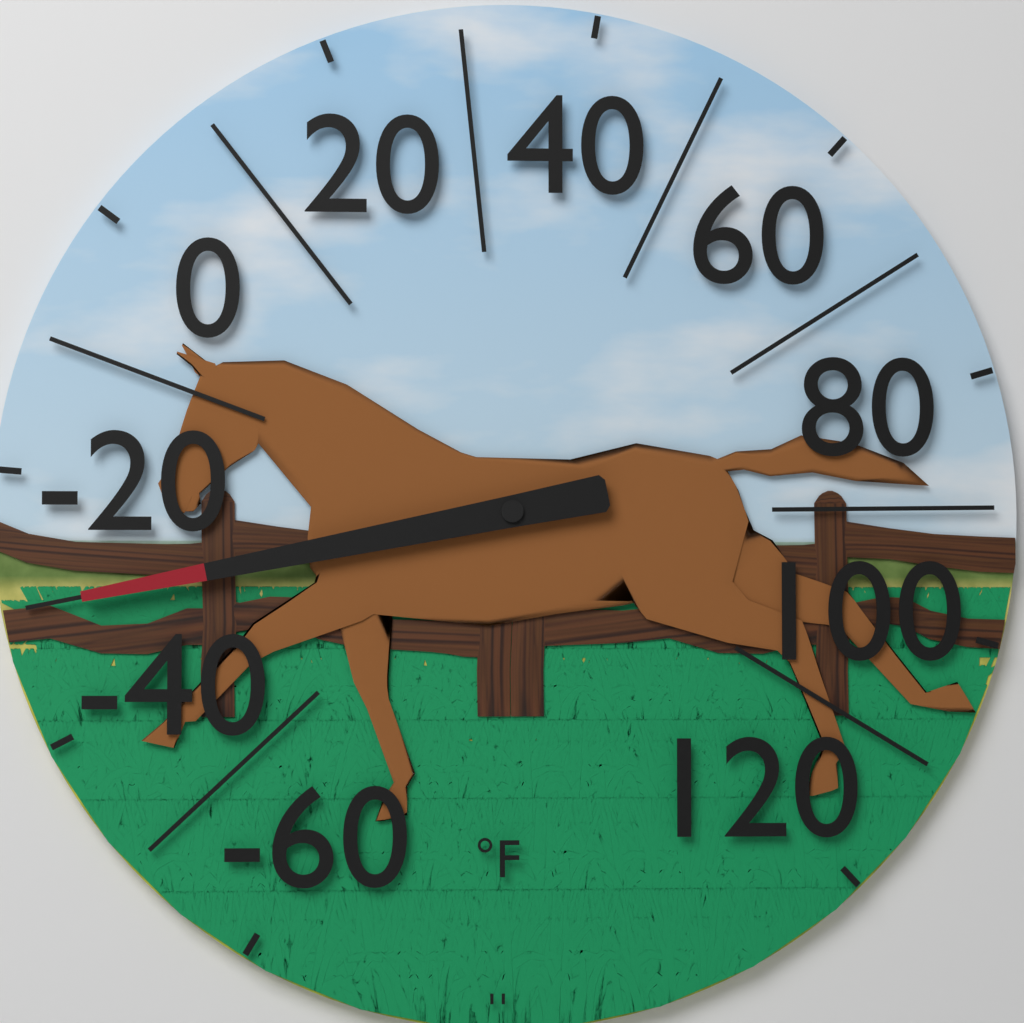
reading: -30 °F
